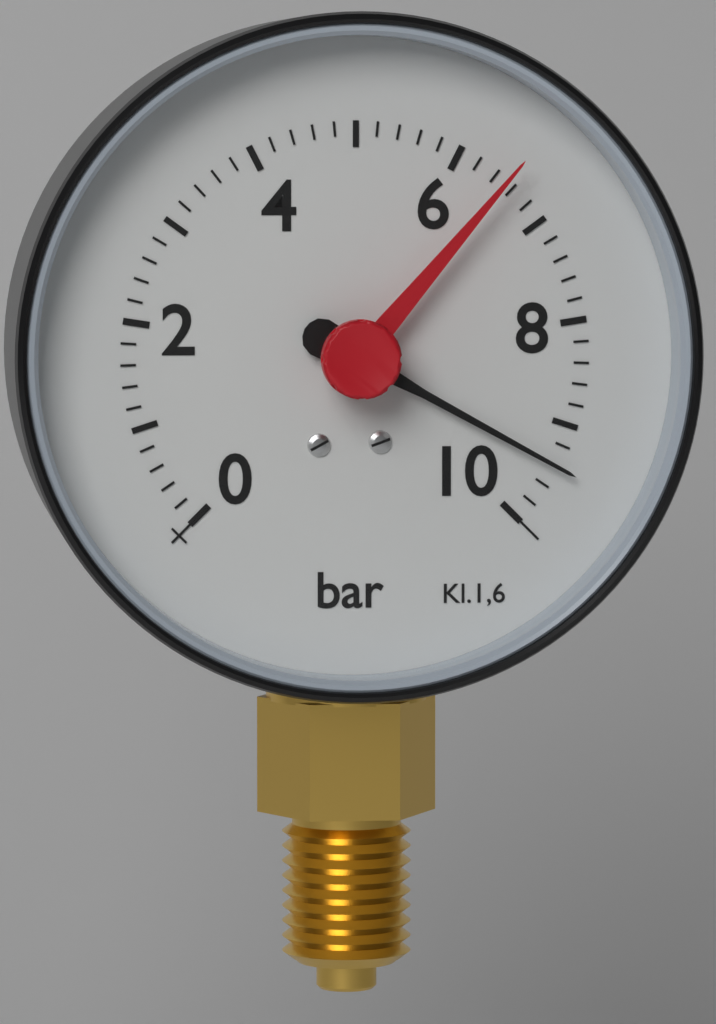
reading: 9.4 bar
